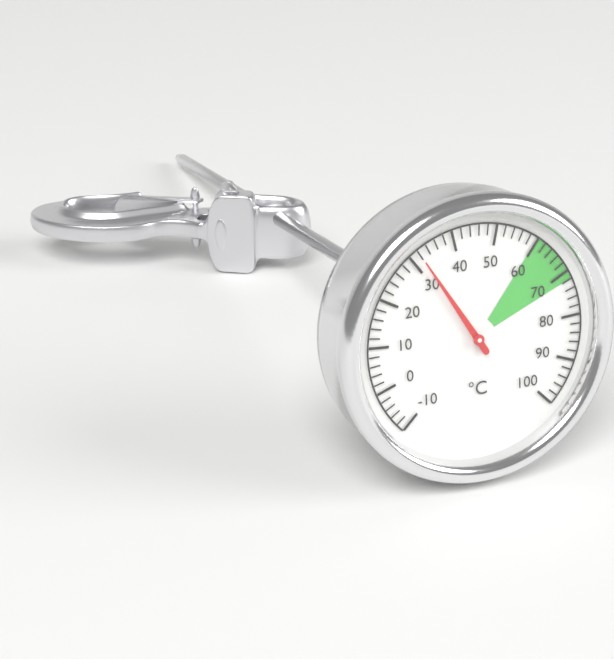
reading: 32 °C
